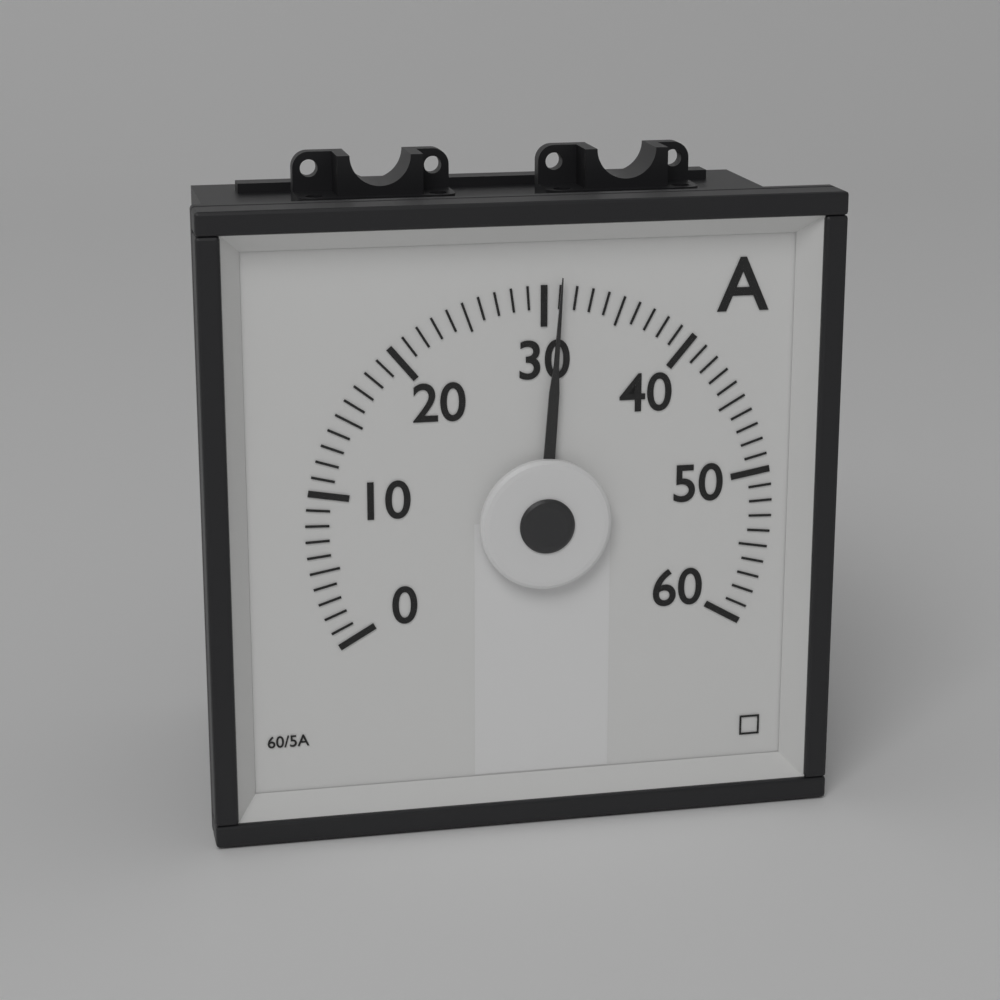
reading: 31 A
